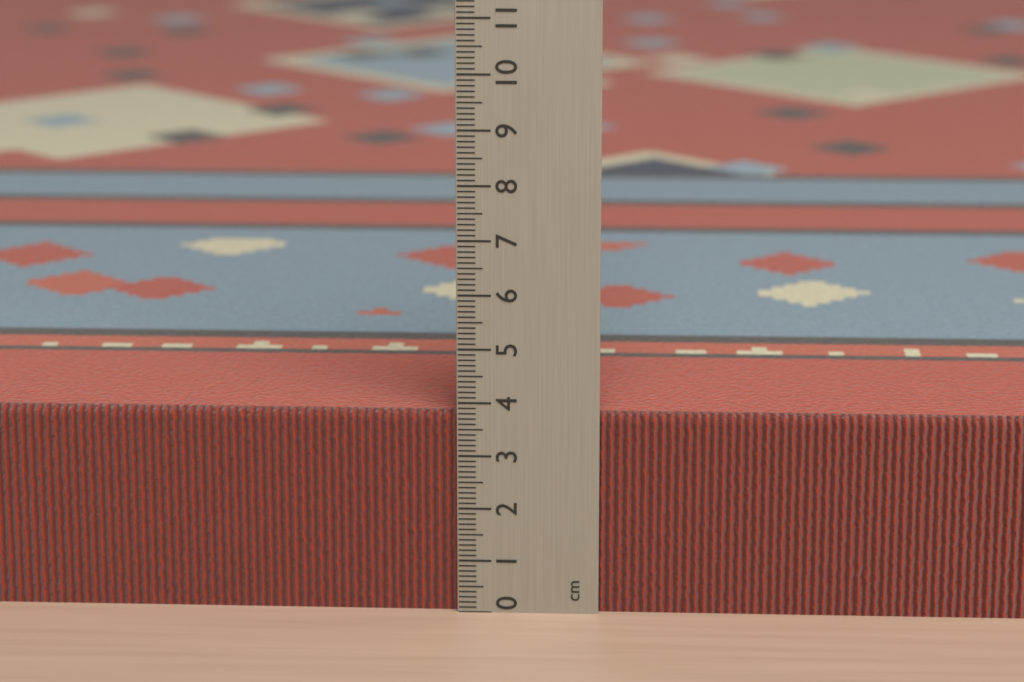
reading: 3.8 cm
